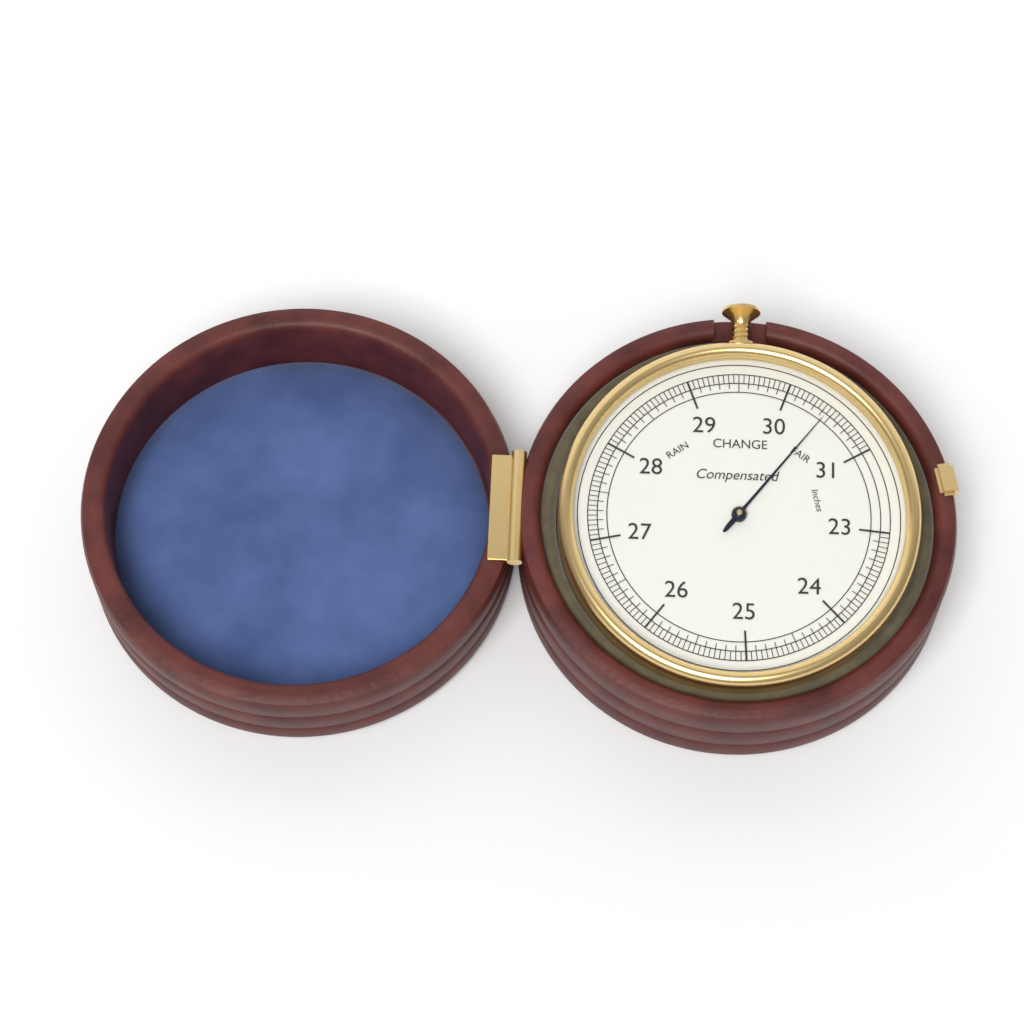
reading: 30.45 inches
